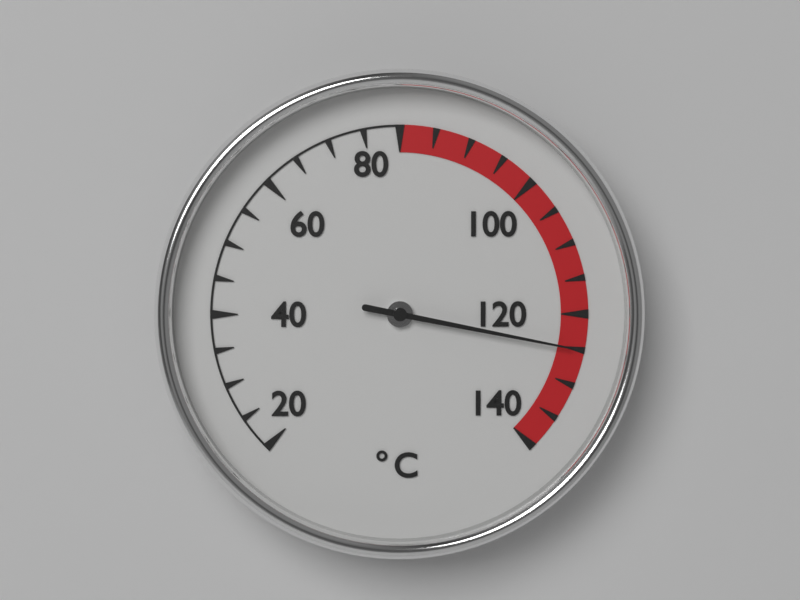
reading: 125 °C
